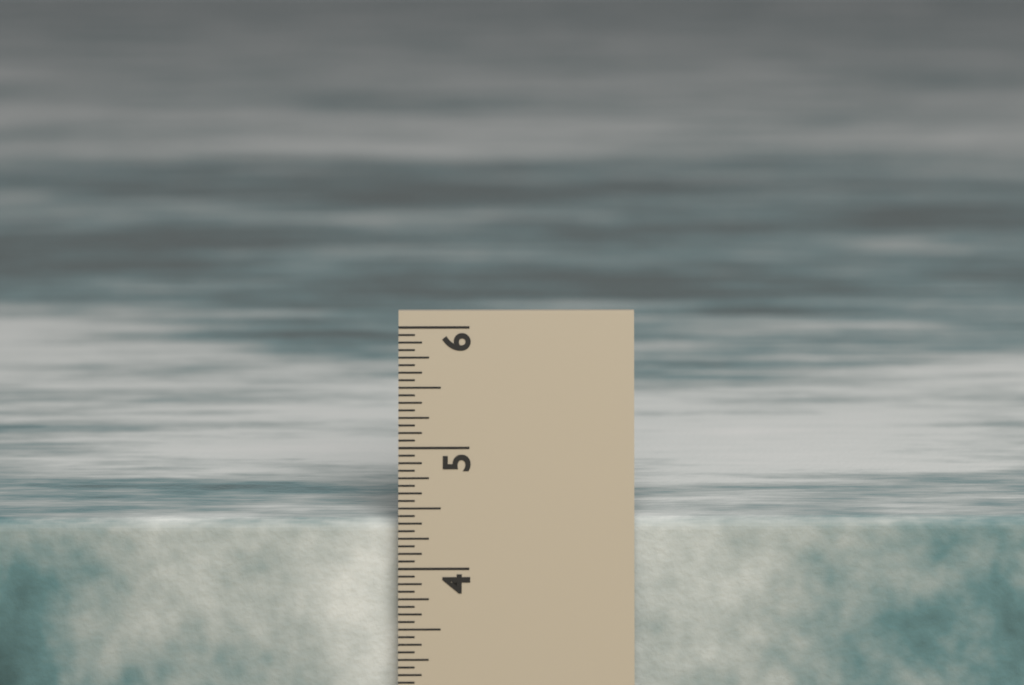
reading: 4.3750 in
